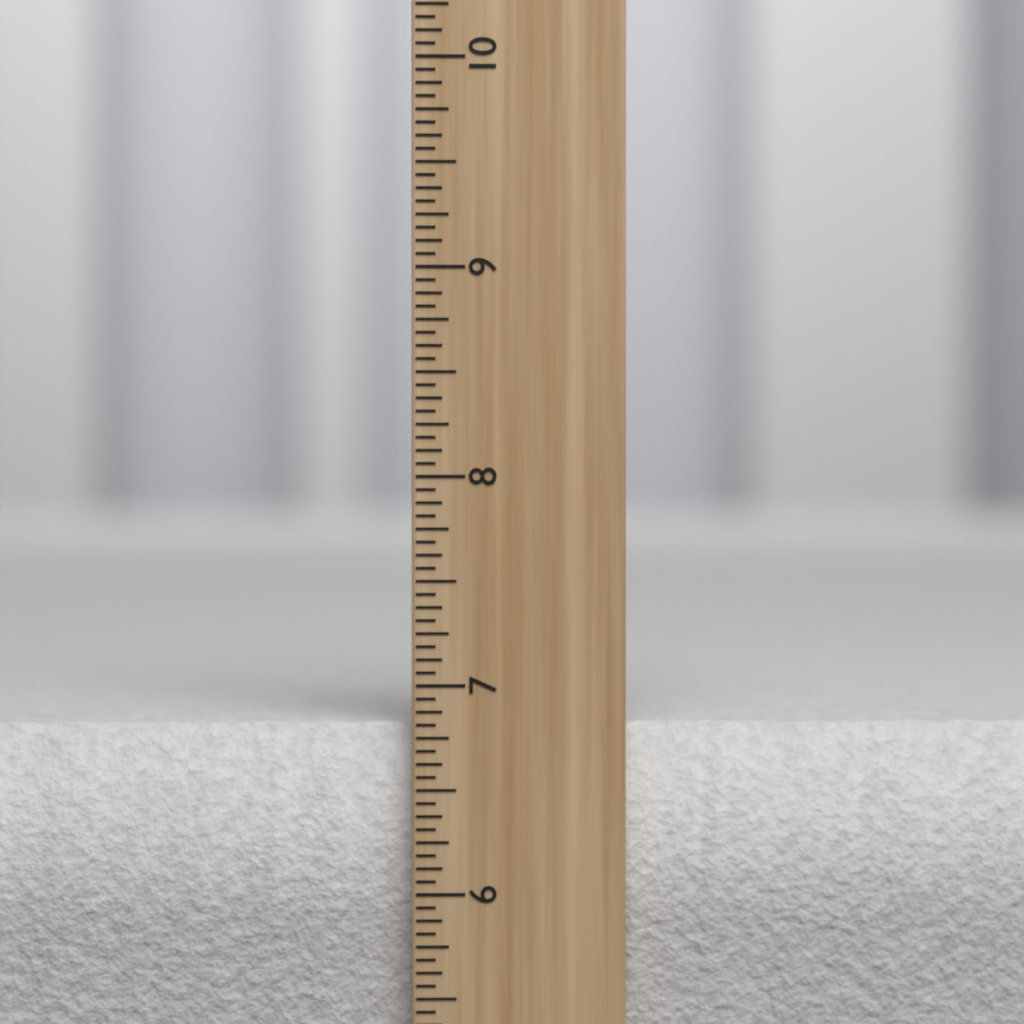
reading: 6.8125 inch
